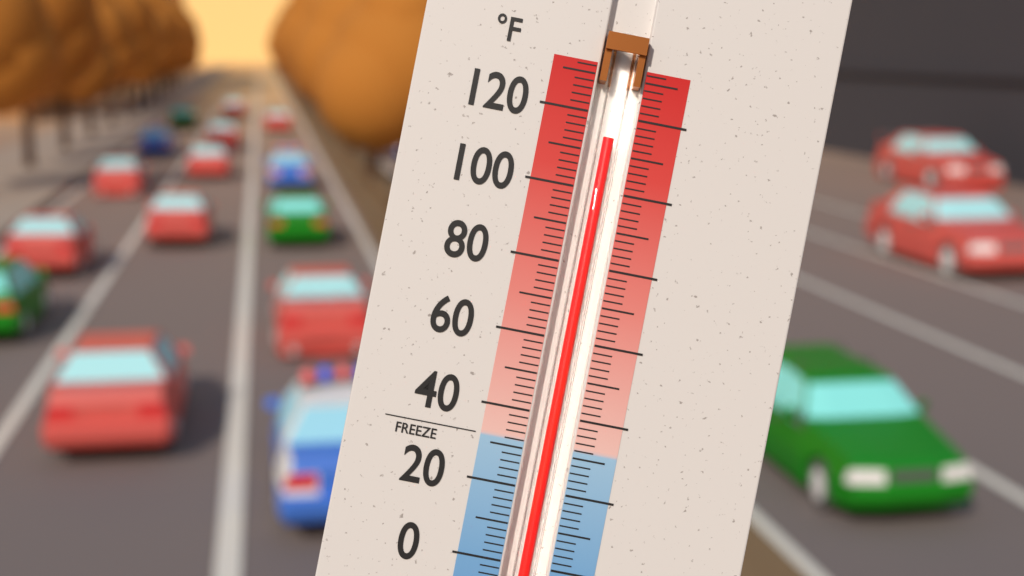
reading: 114 °F
